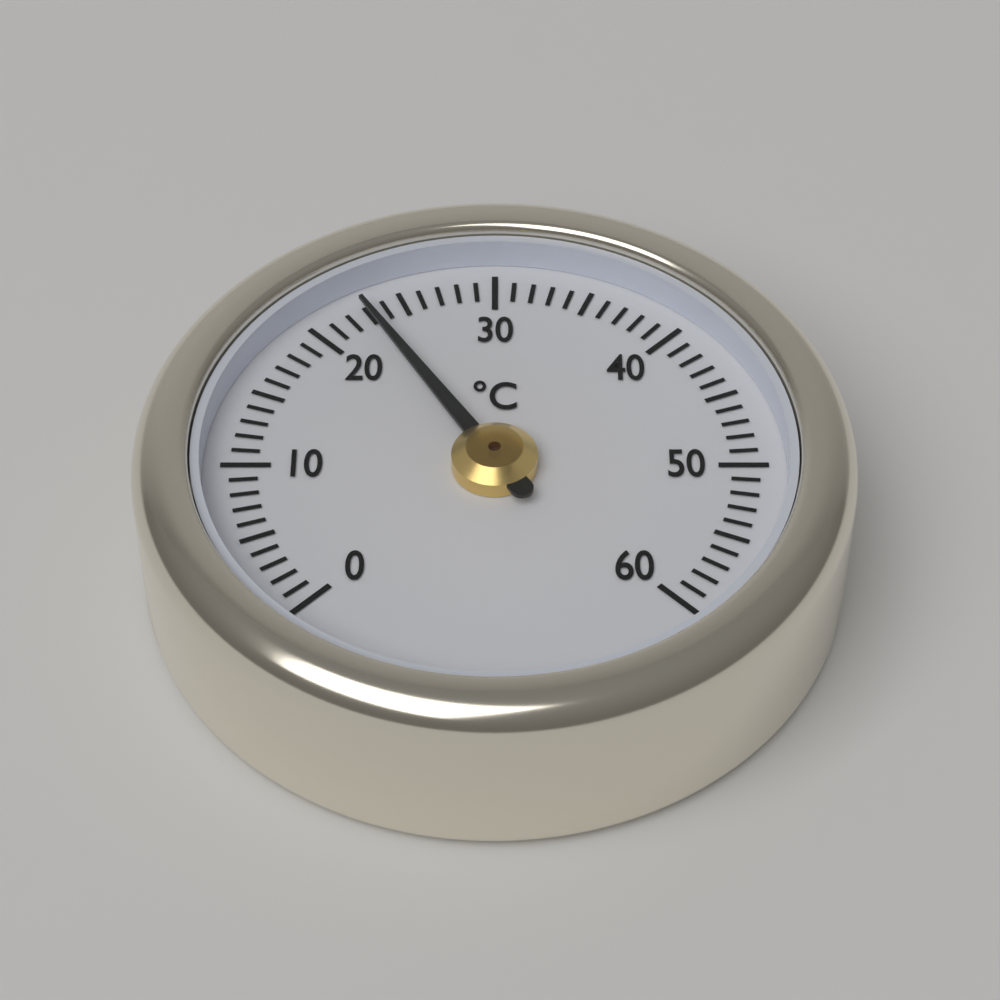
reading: 23 °C
